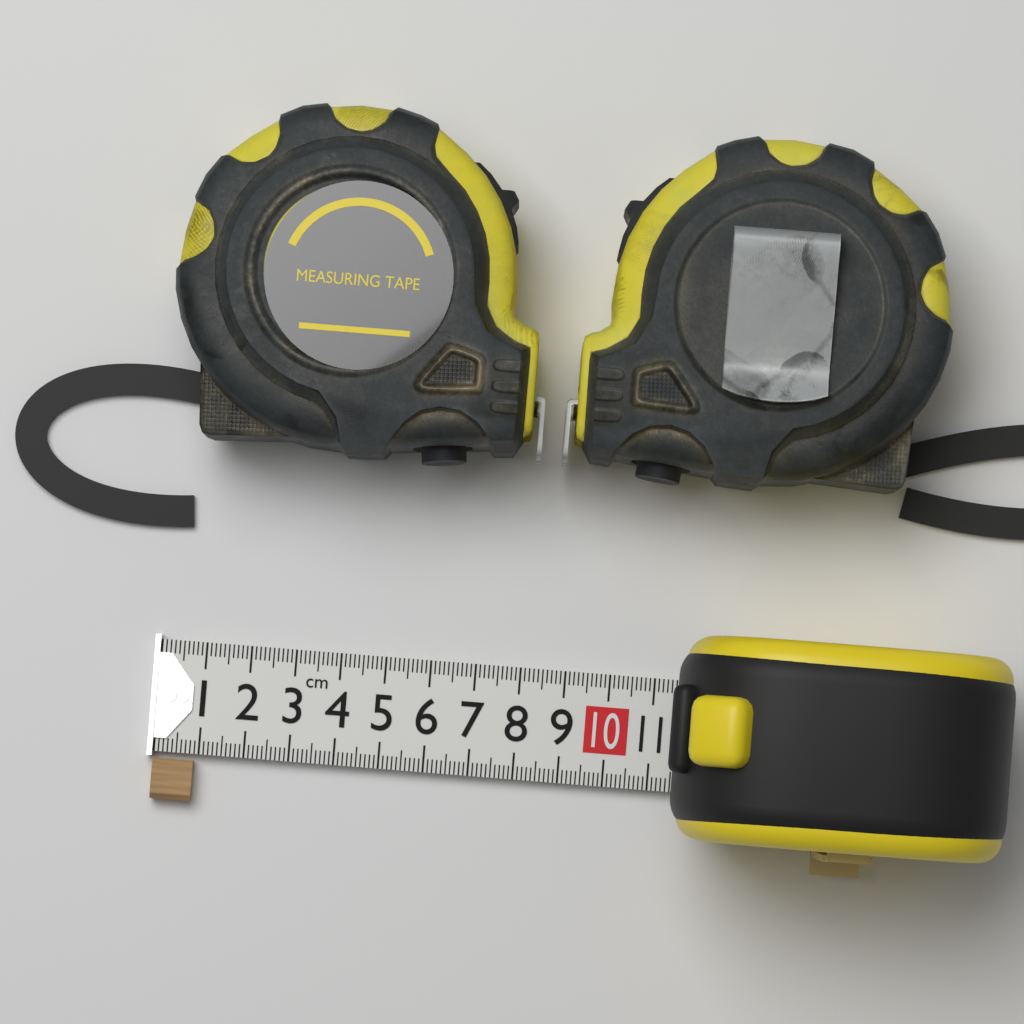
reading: 0.9 cm
